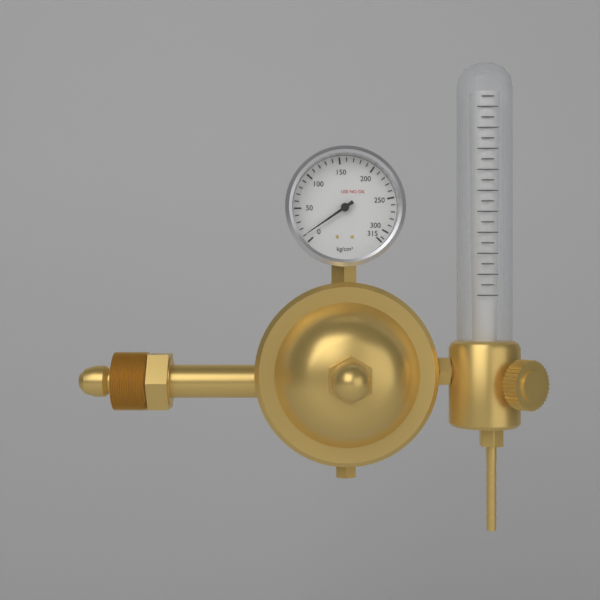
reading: 10 kg/cm²
